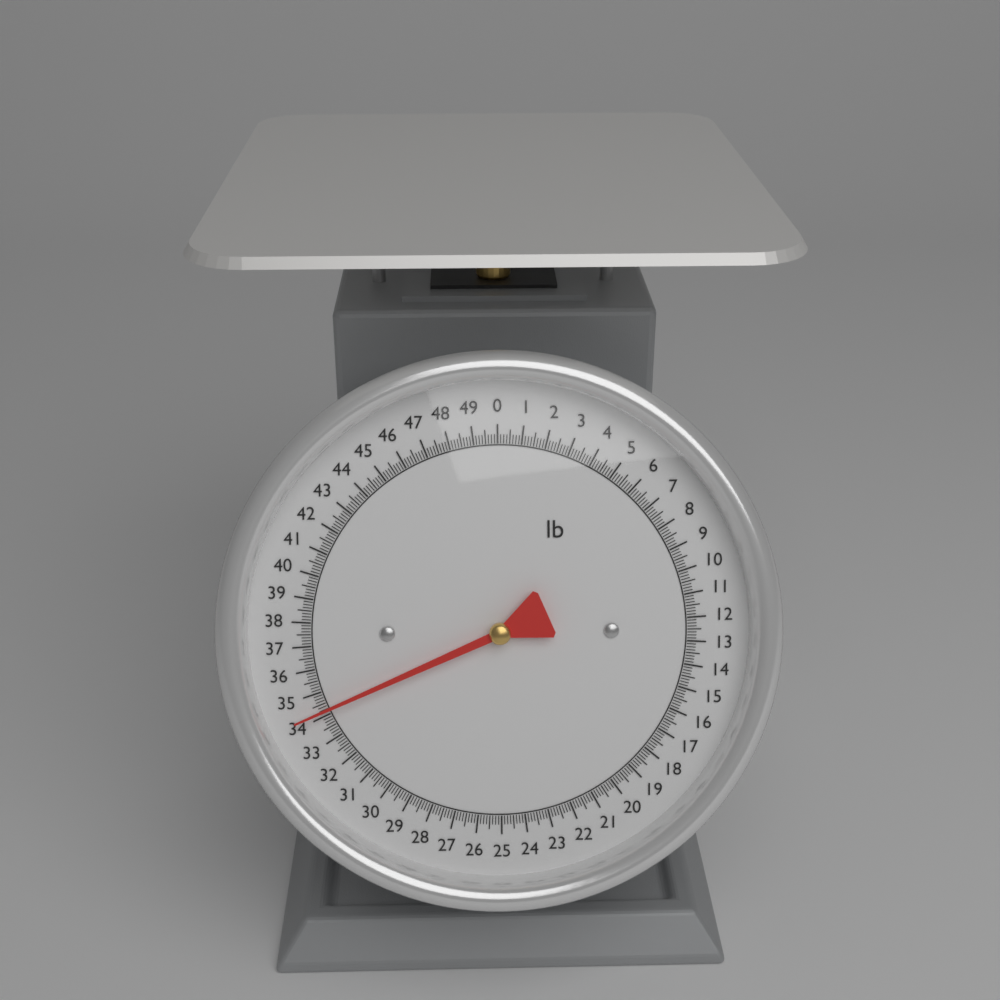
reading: 34.250 lb
